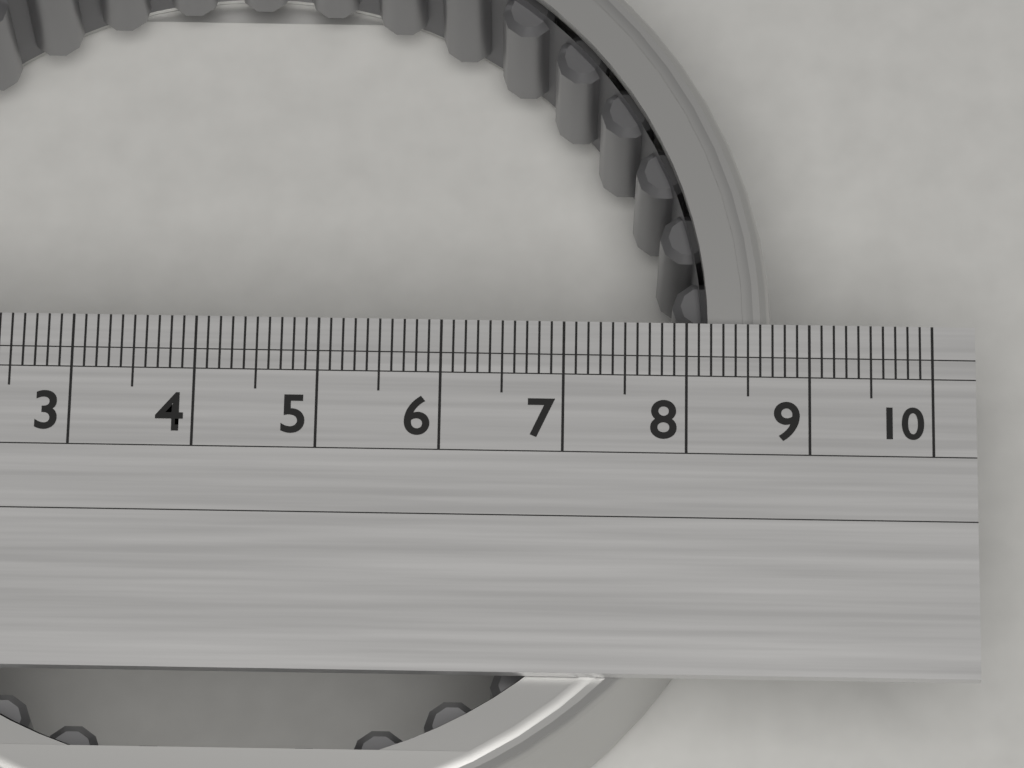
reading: 8.7 (no unit)
